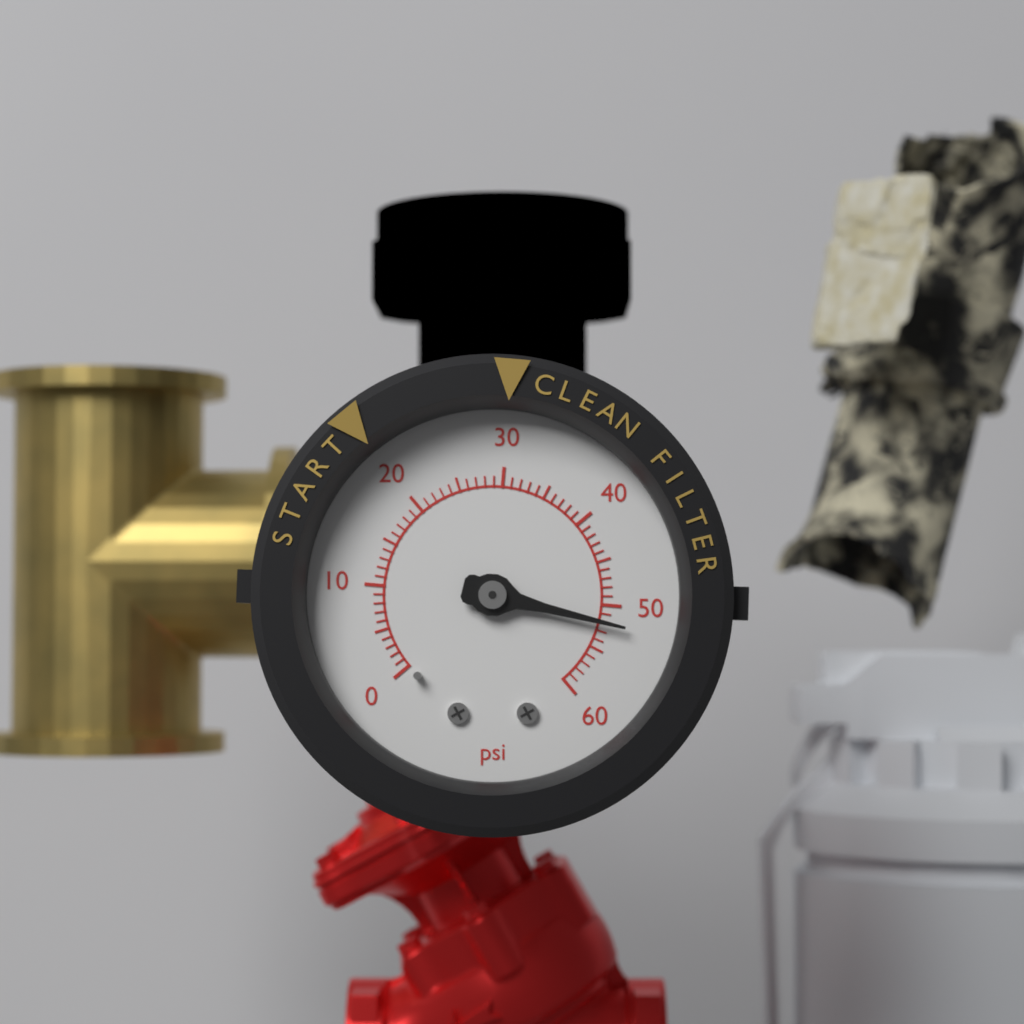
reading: 52 psi
